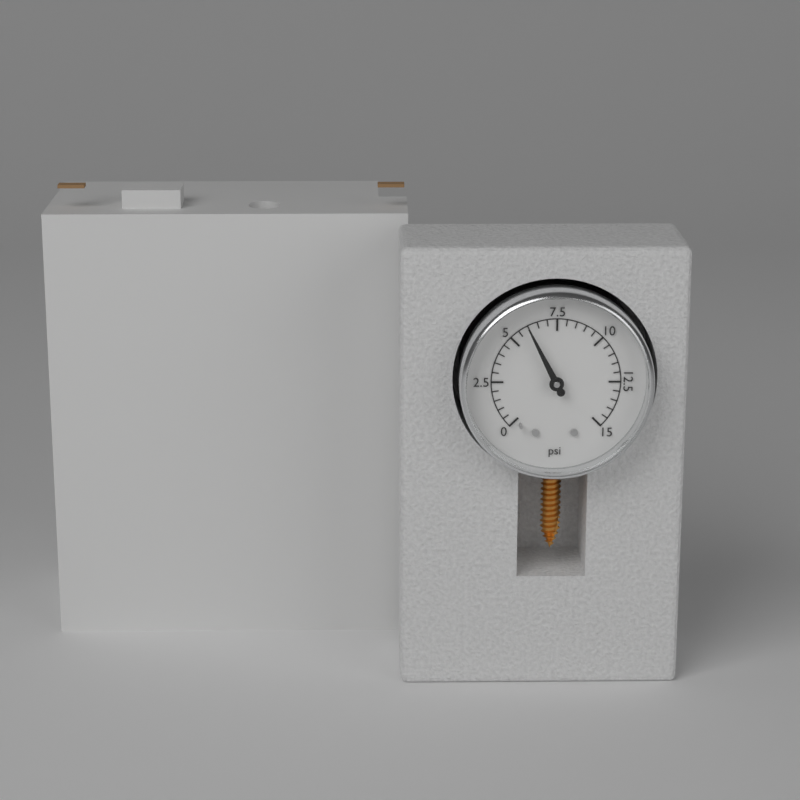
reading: 6.0 psi
